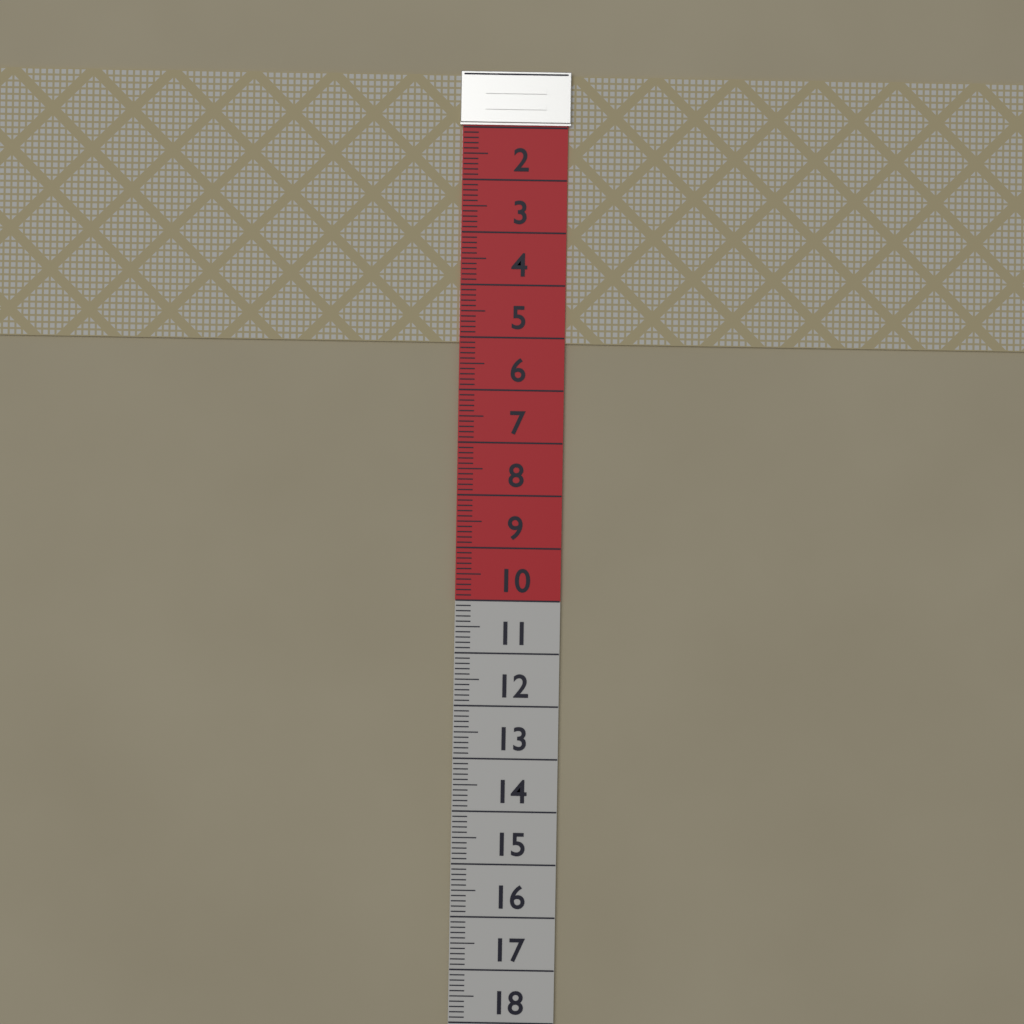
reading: 5.1 (no unit)
